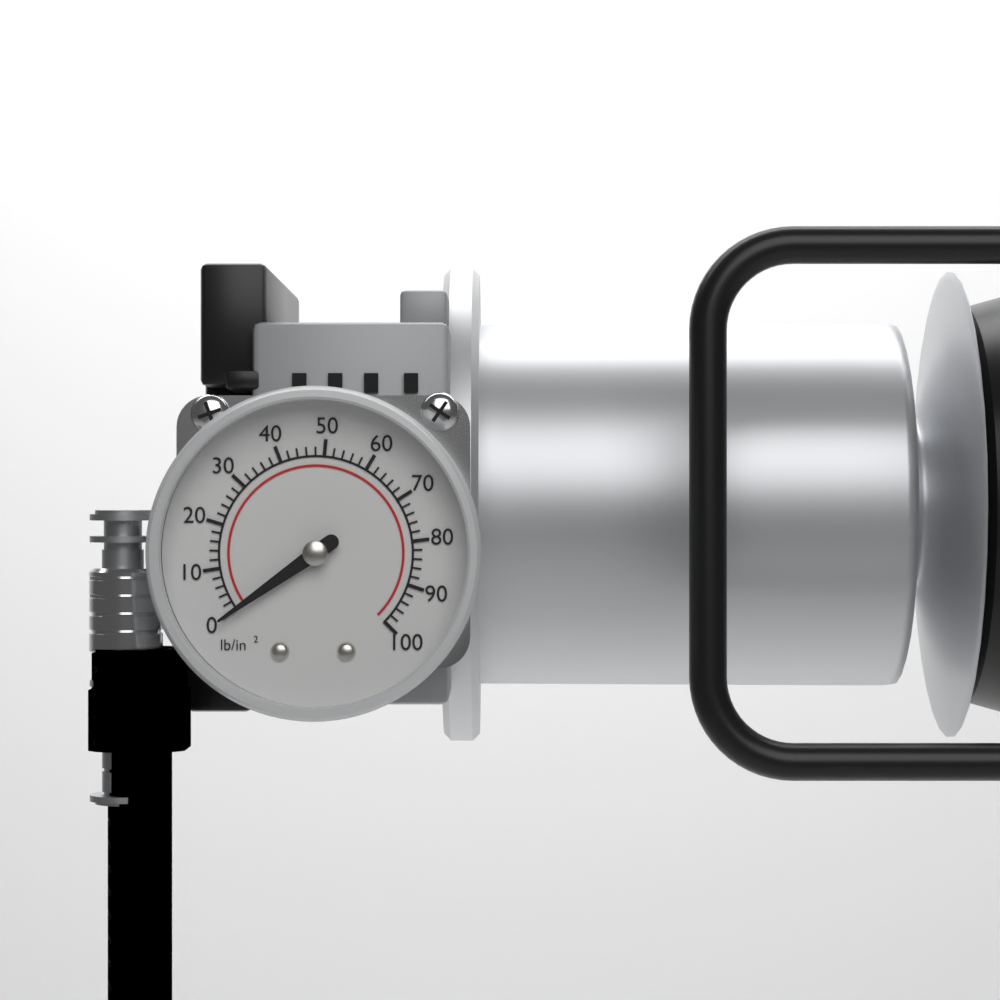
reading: 0 psi
